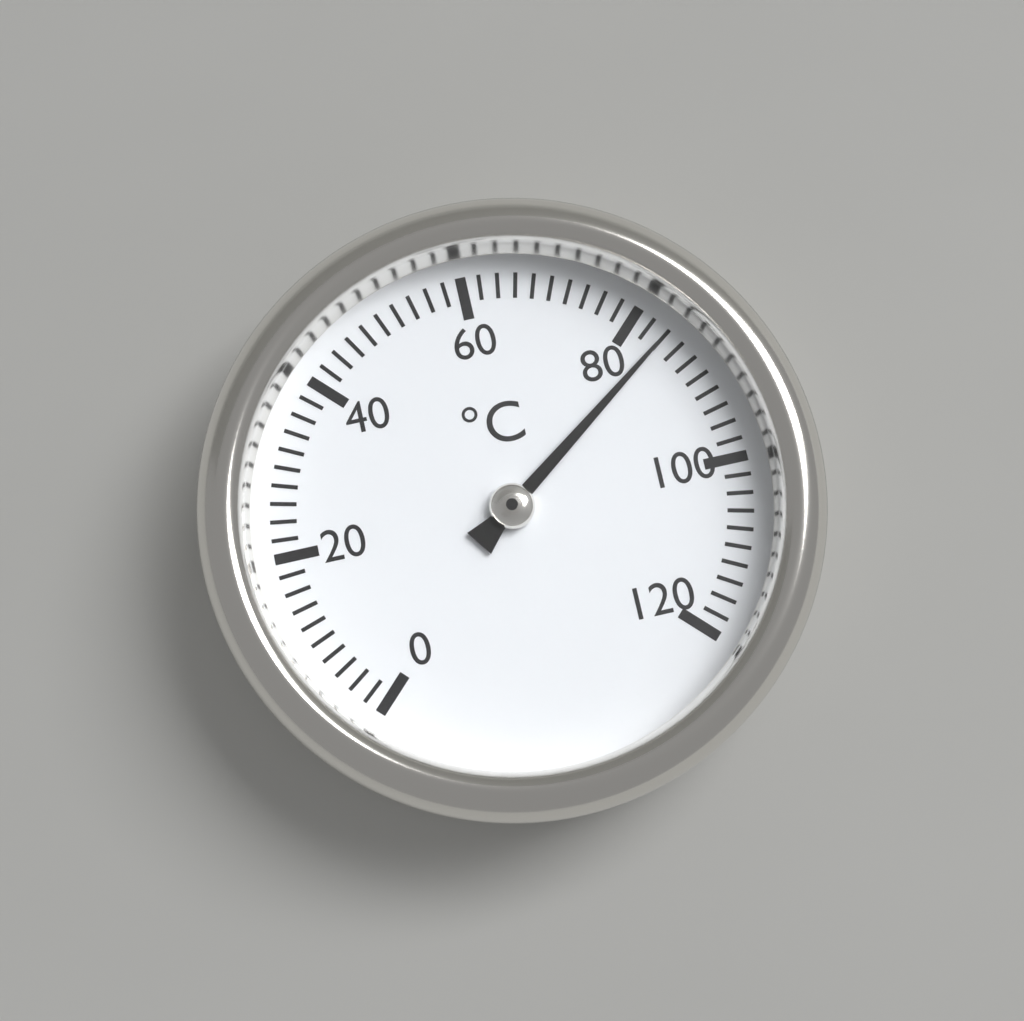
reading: 84 °C
